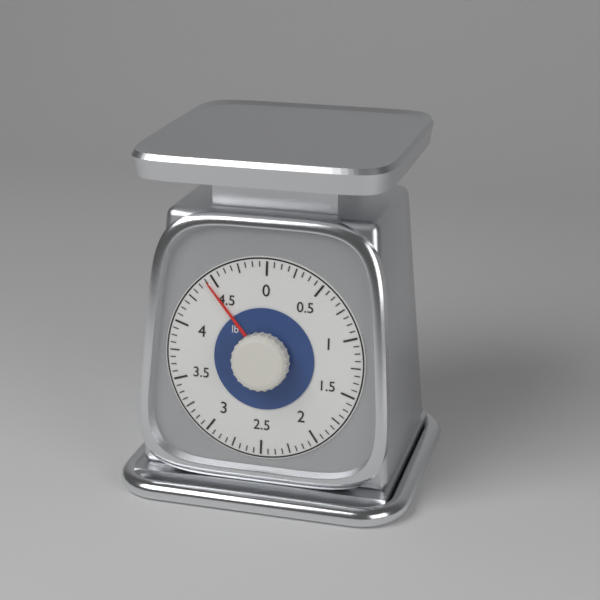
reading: 4.4375 lb
